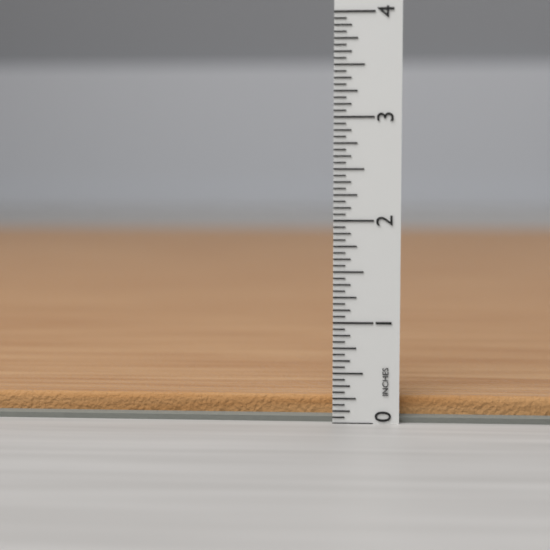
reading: 0.2500 in
